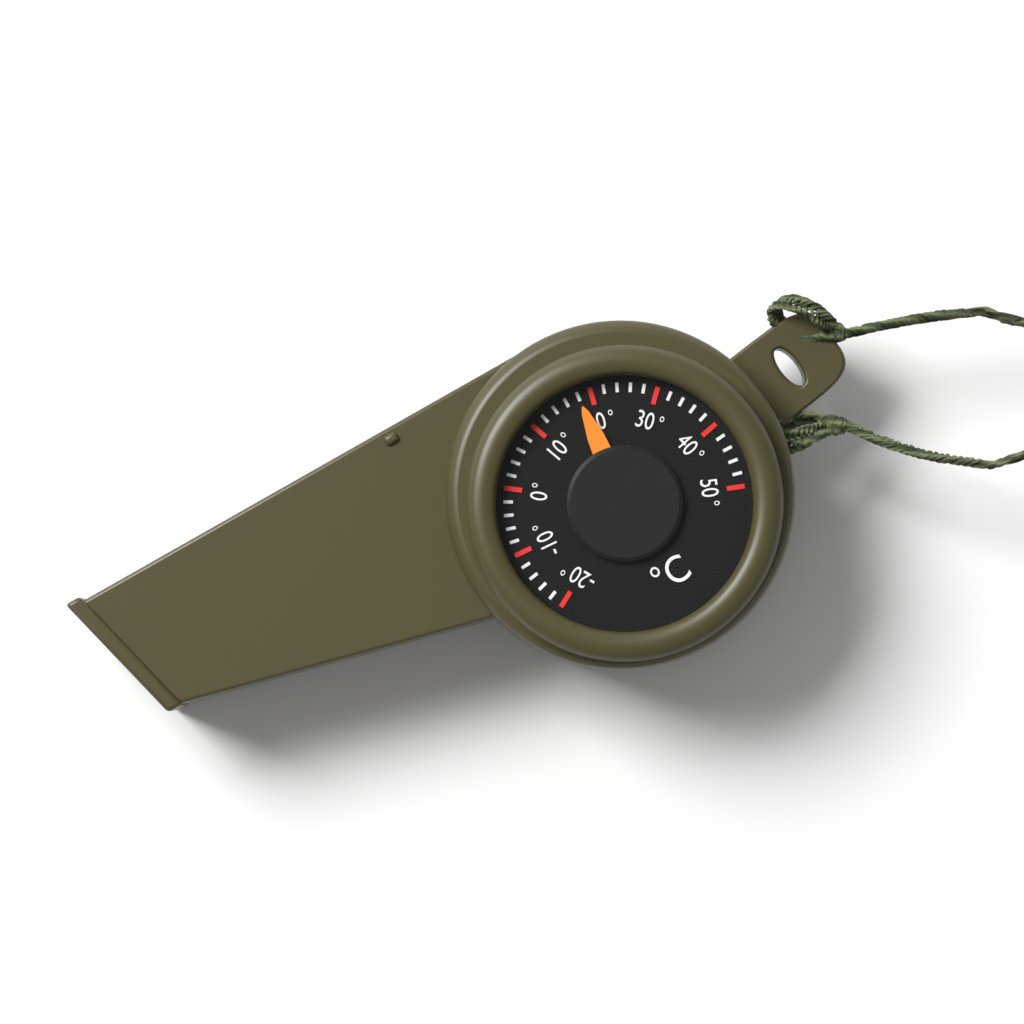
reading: 18 °C
